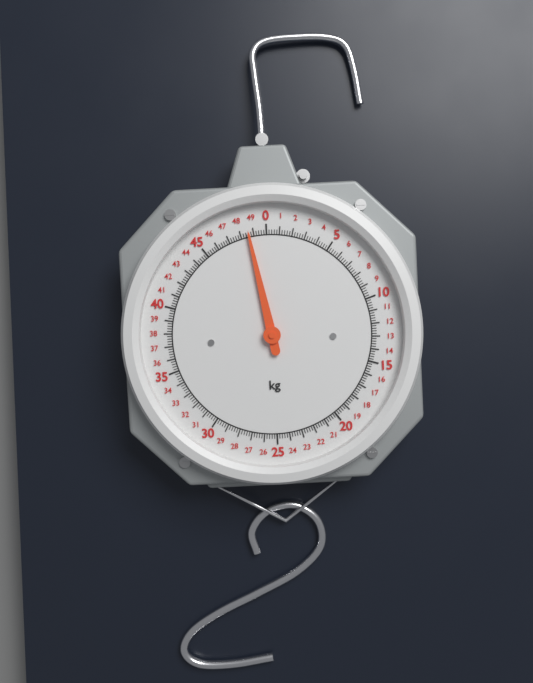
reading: 48.6 kg
